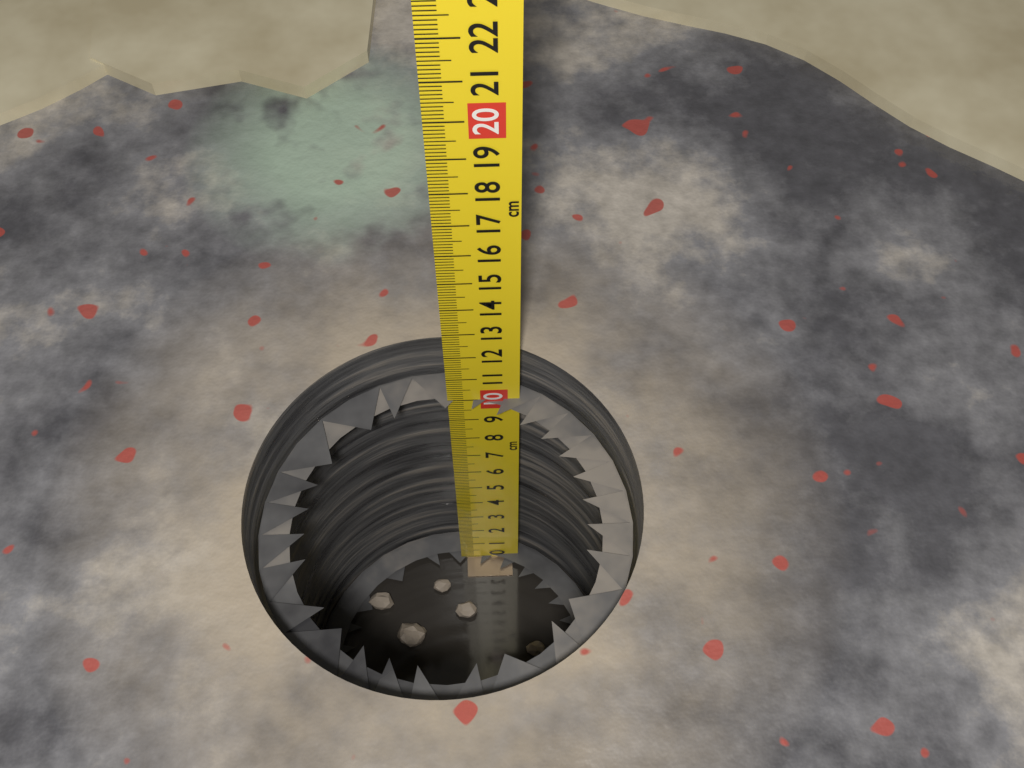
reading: 10.0 cm
